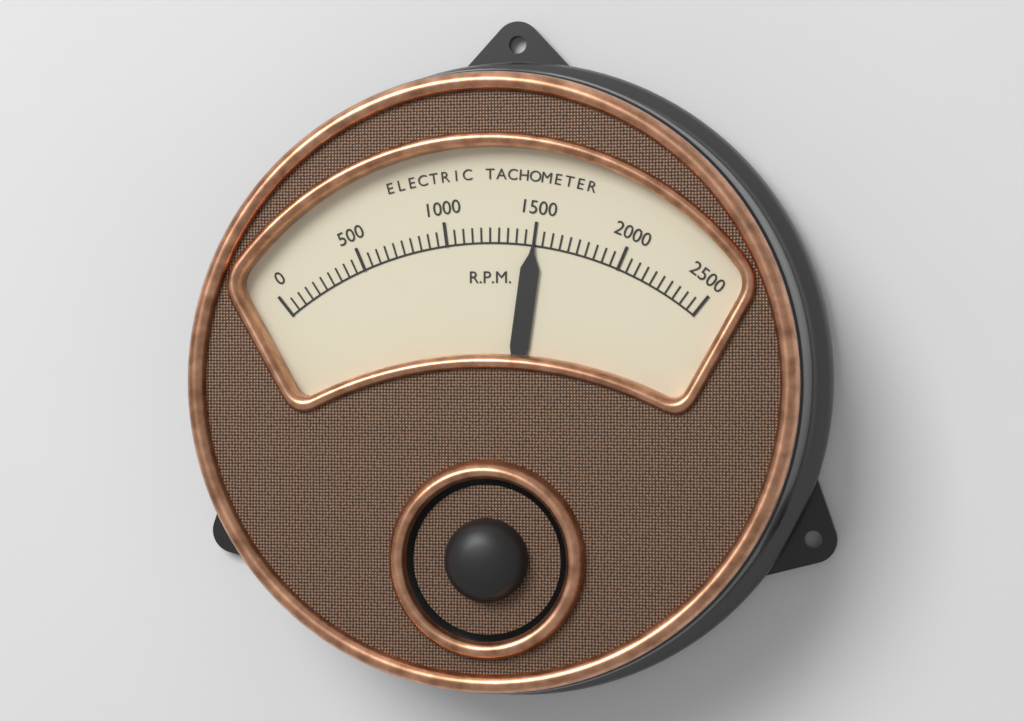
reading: 1500 RPM
